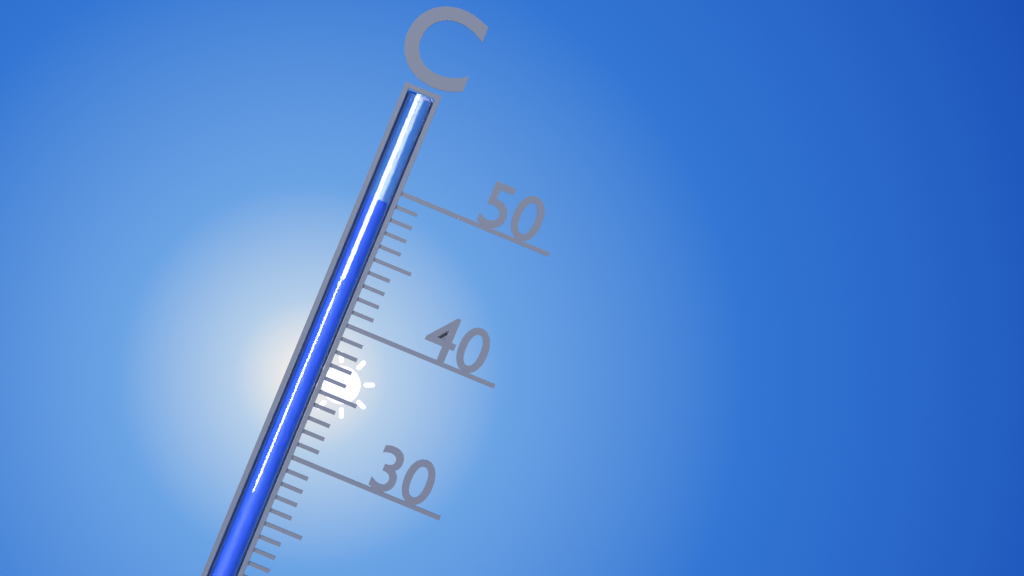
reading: 49 °C
